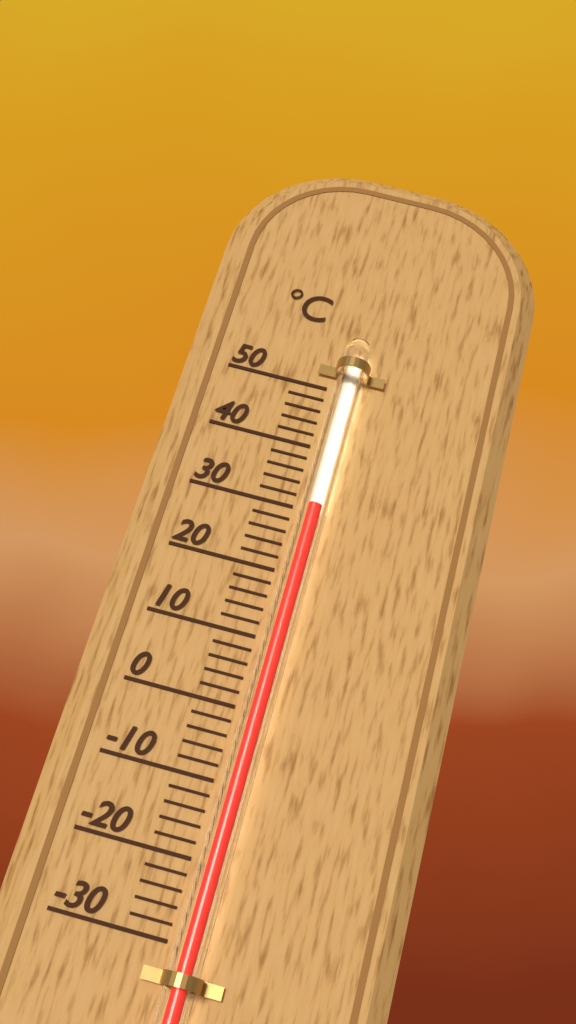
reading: 30 °C
